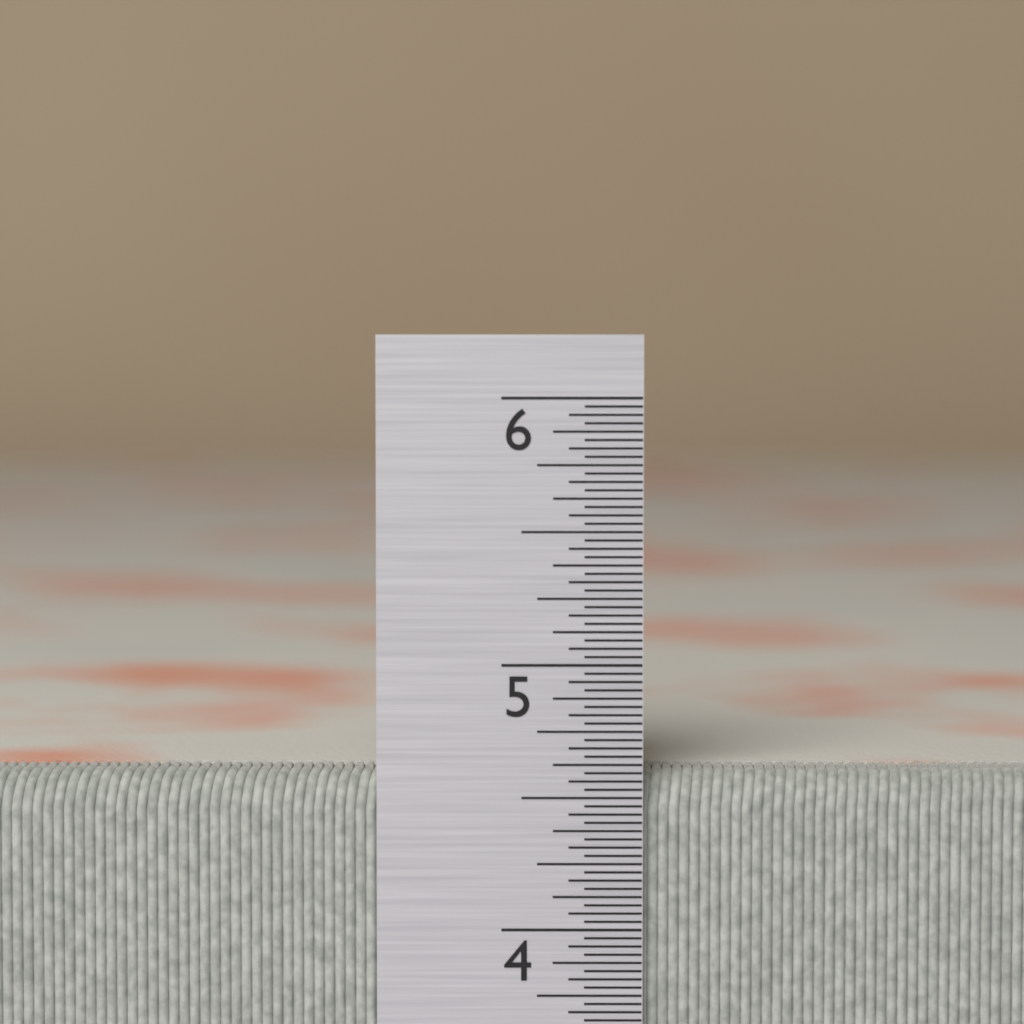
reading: 4.59375 in
